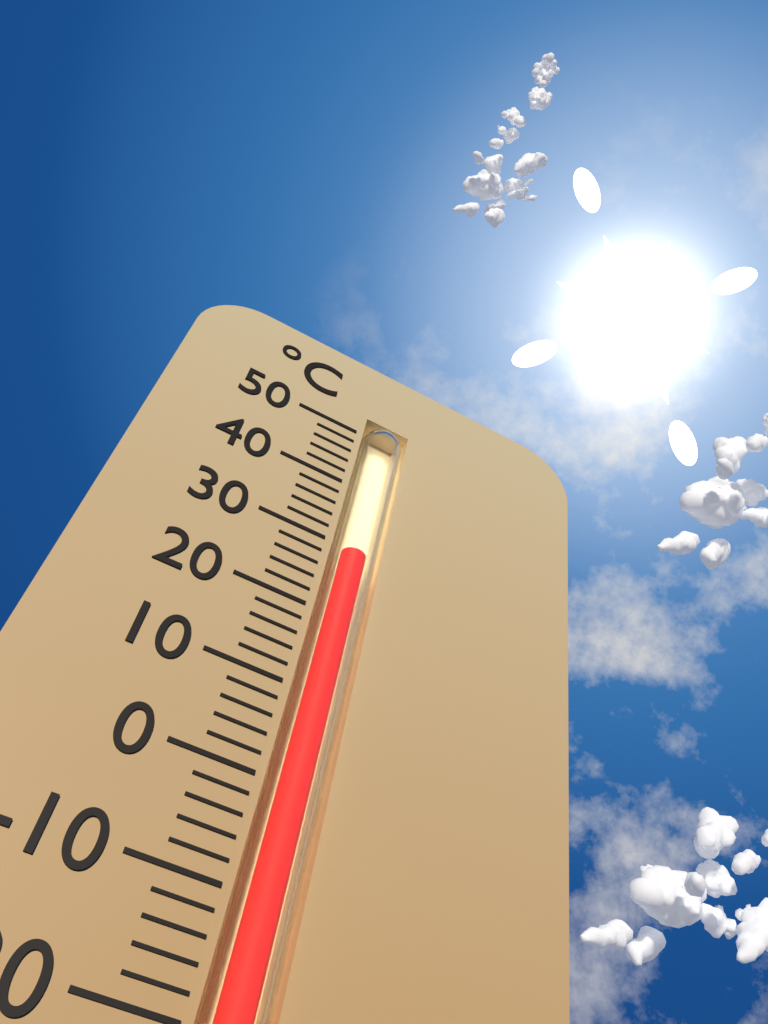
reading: 30 °C
